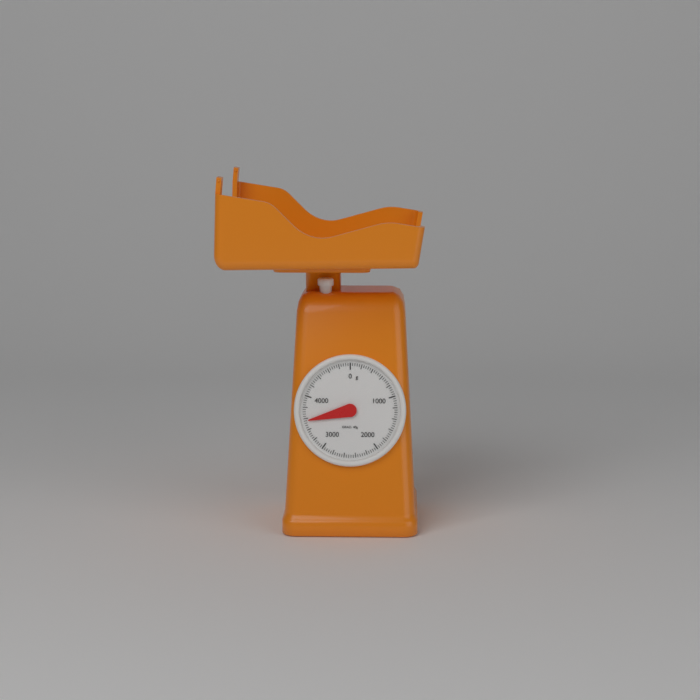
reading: 3560 g
